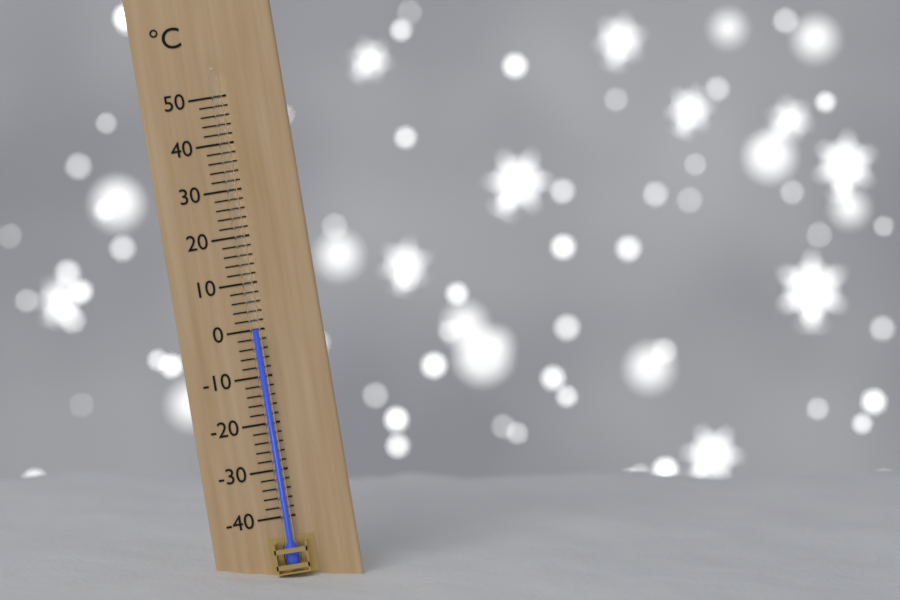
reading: 0 °C
